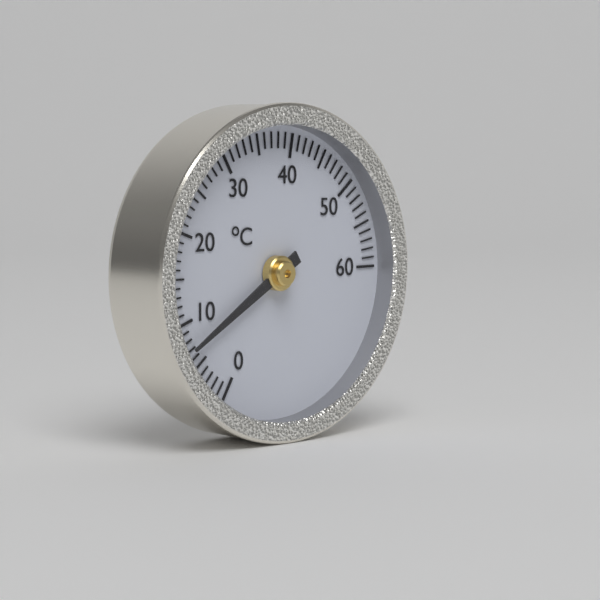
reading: 7 °C
